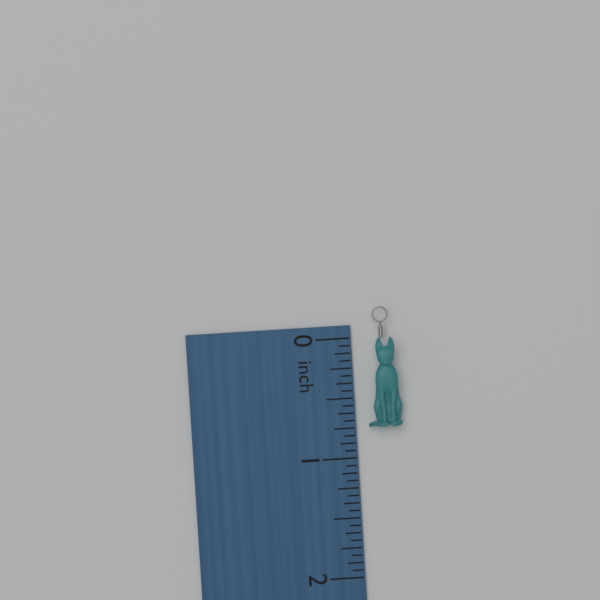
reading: 0.7500 inch
